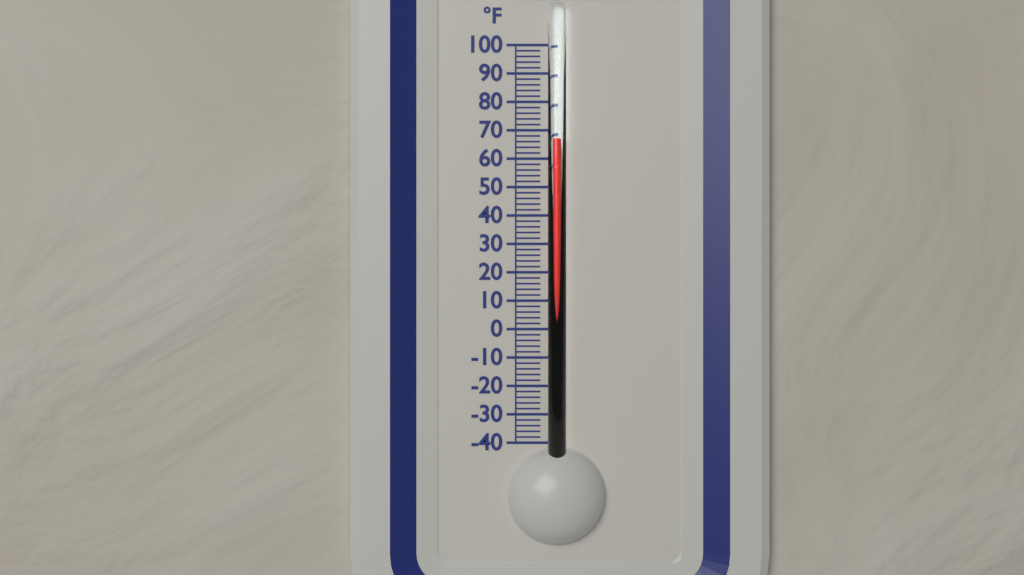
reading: 67 °F
